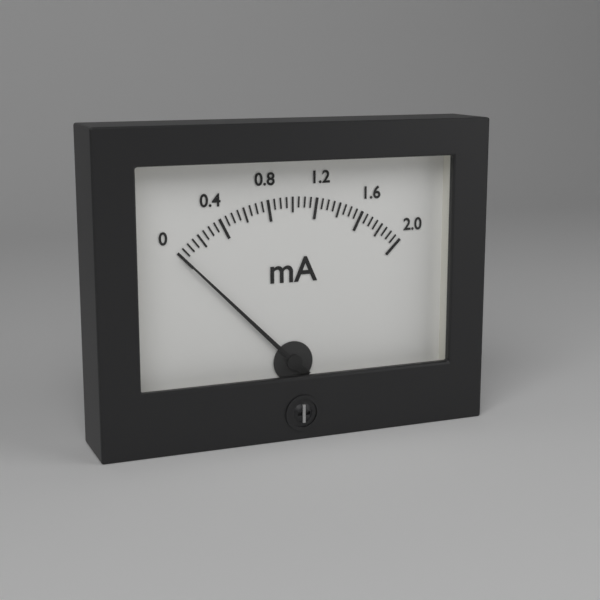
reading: 0.00 mA
